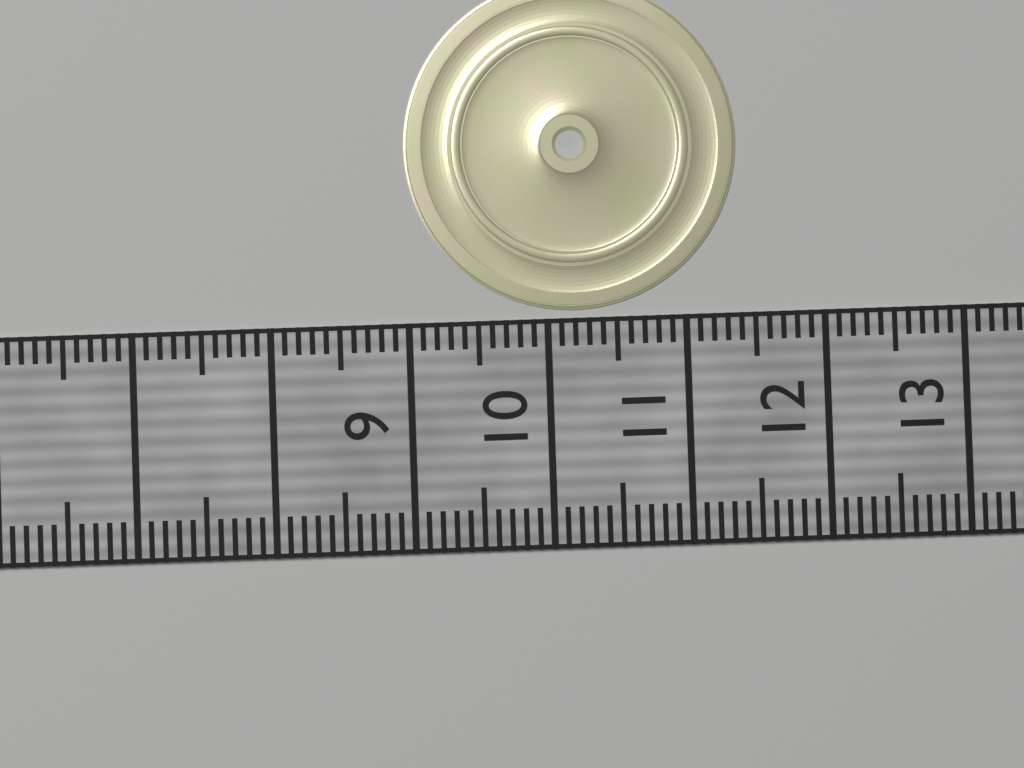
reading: 11.4 (no unit)
